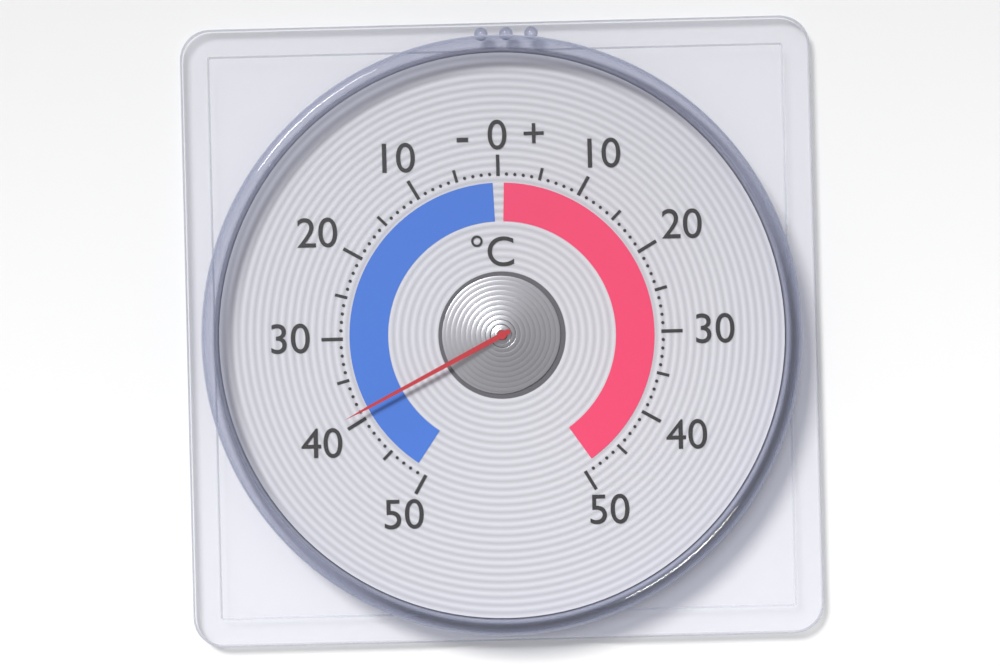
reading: -39 °C
